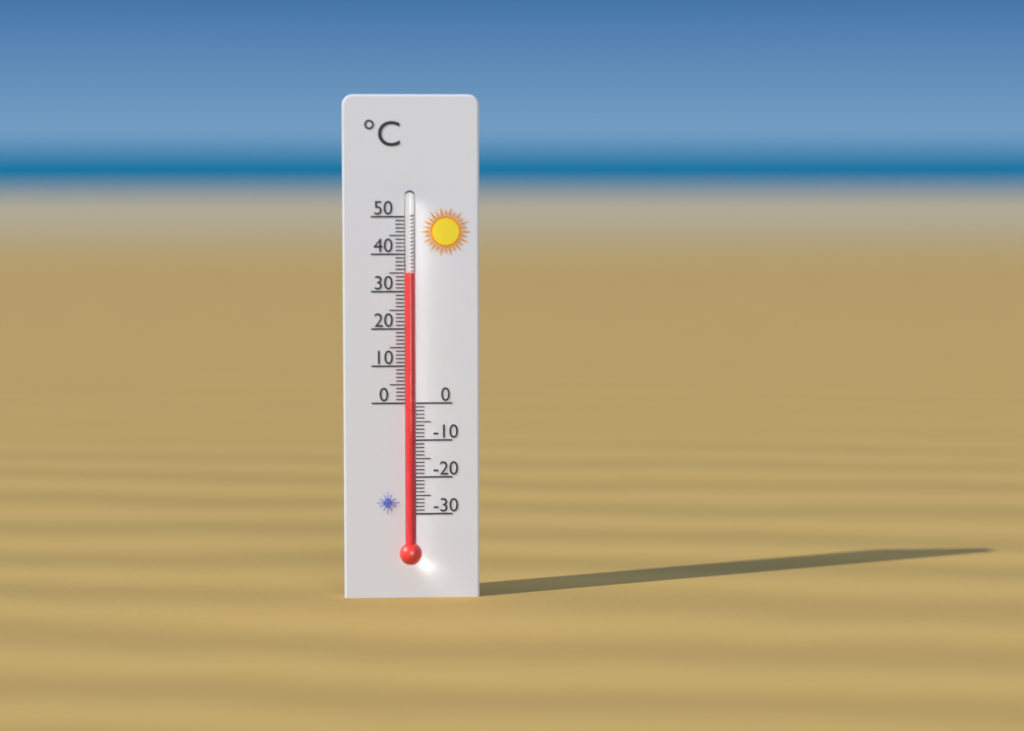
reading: 35 °C
